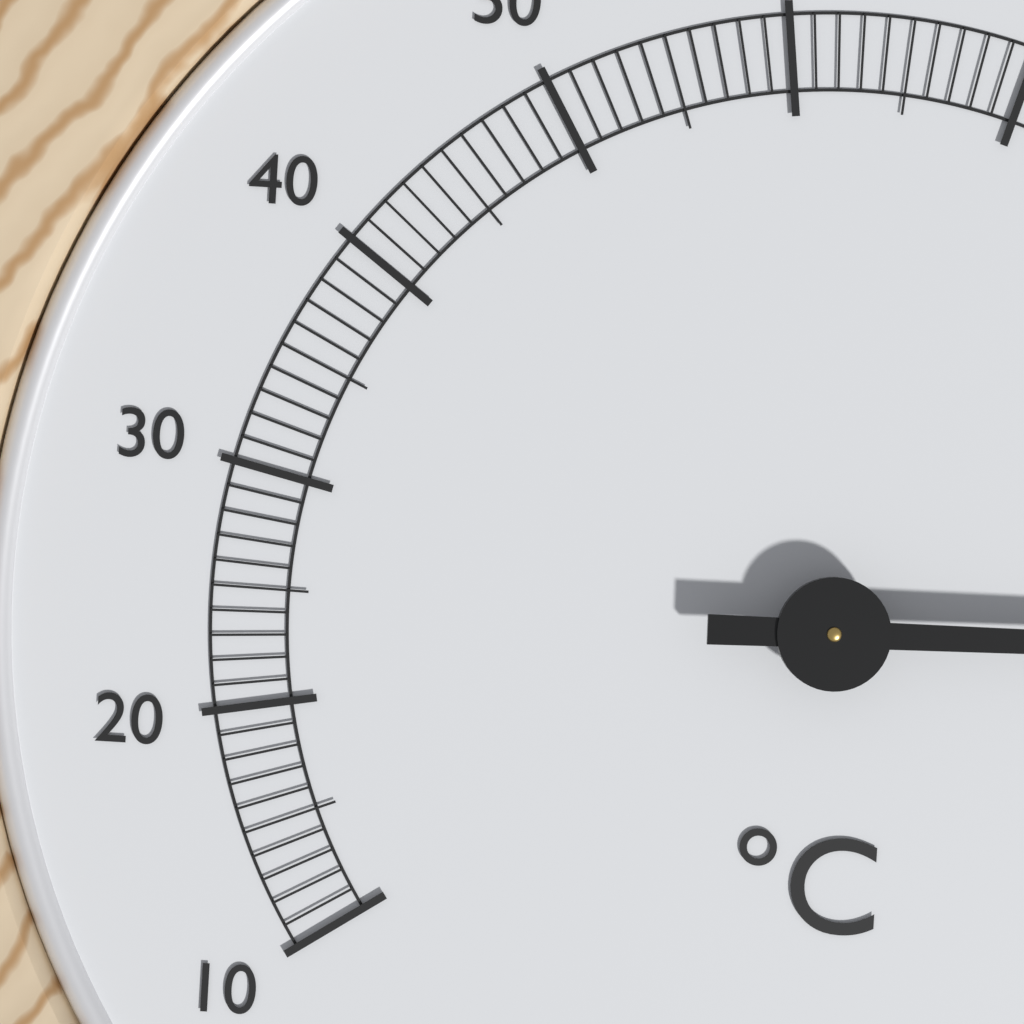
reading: 101 °C
